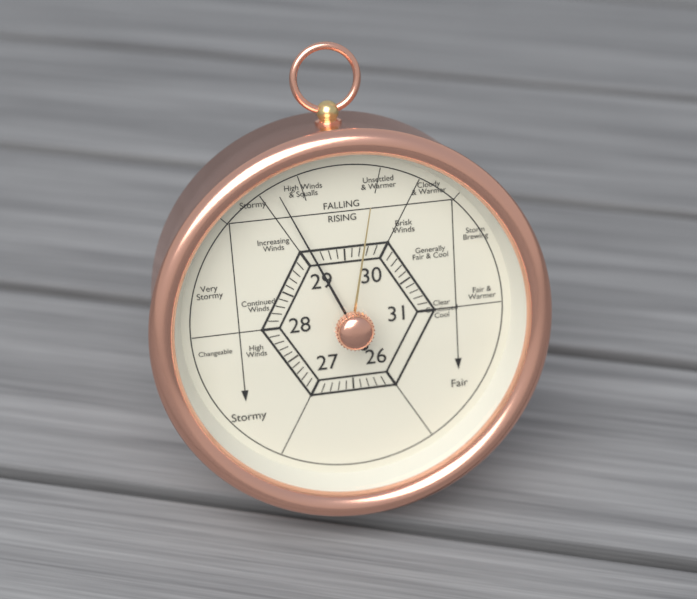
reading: 29.1 (no unit)
